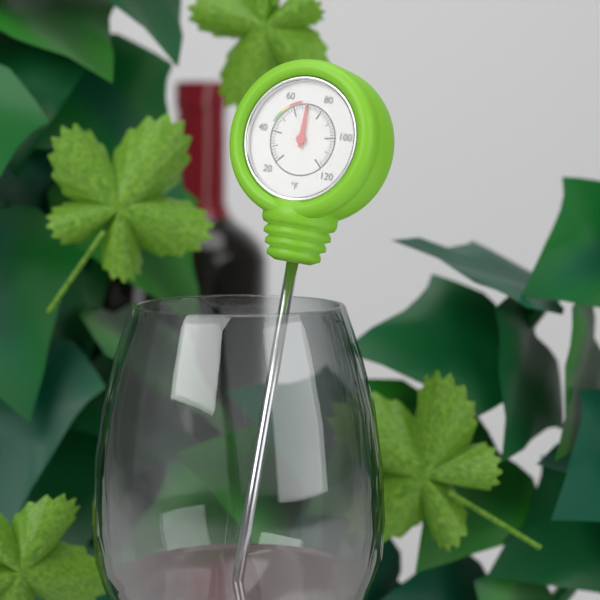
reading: 70 °F
